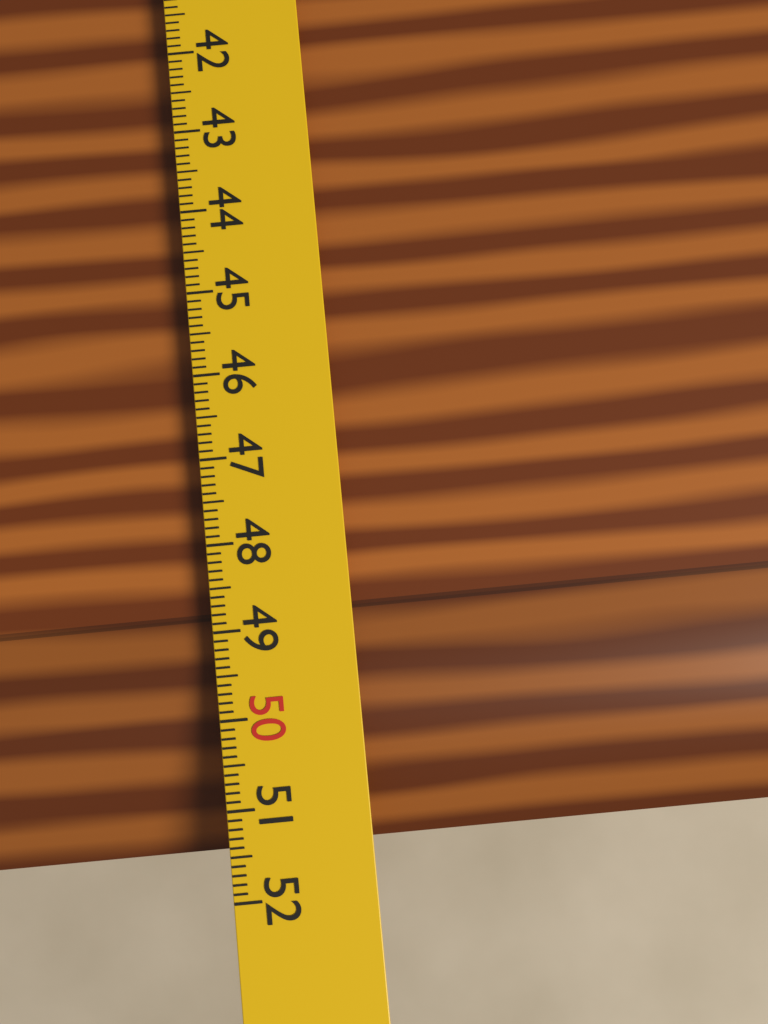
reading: 51.6 cm
